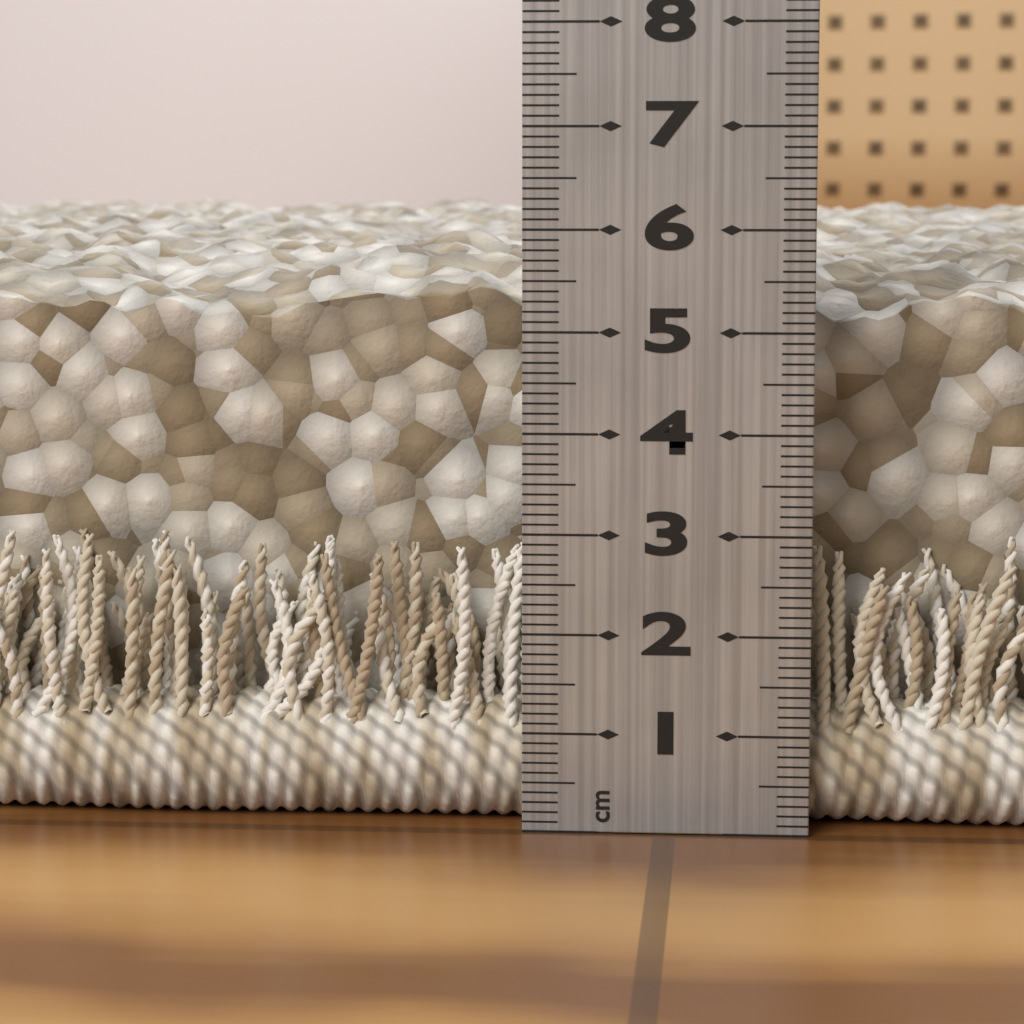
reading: 5.9 cm
